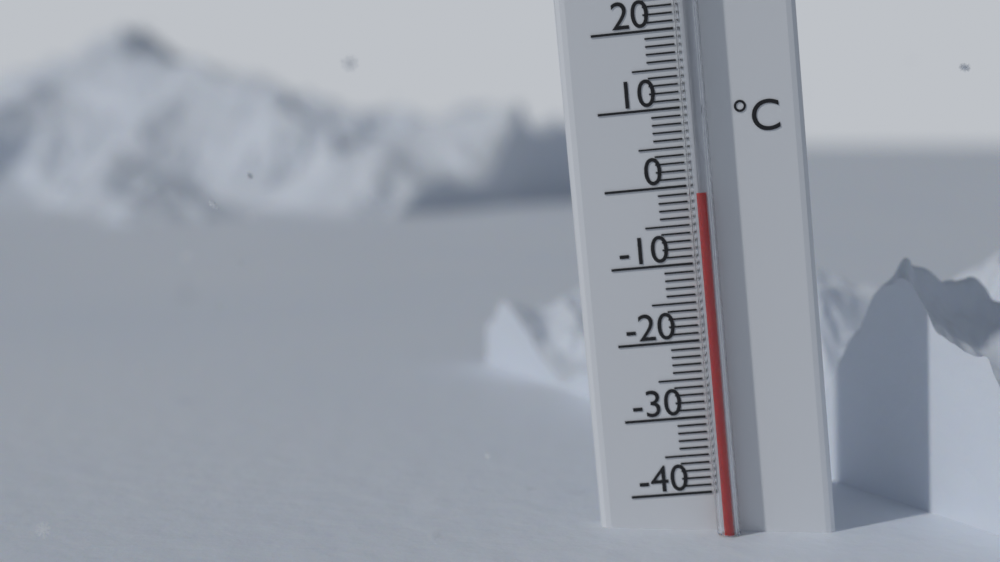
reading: -1 °C
